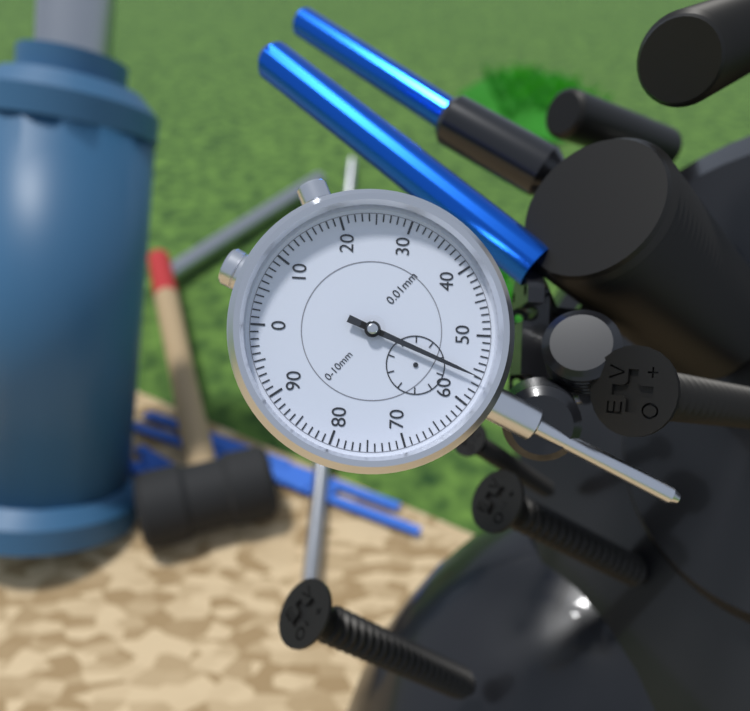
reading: 0.56 mm
